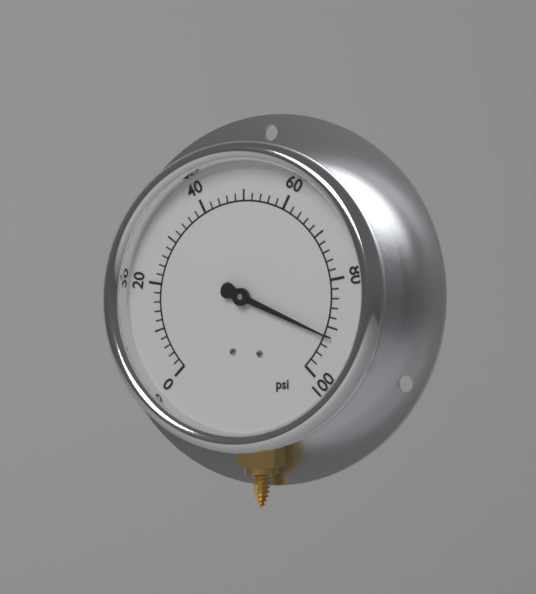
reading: 92 psi
